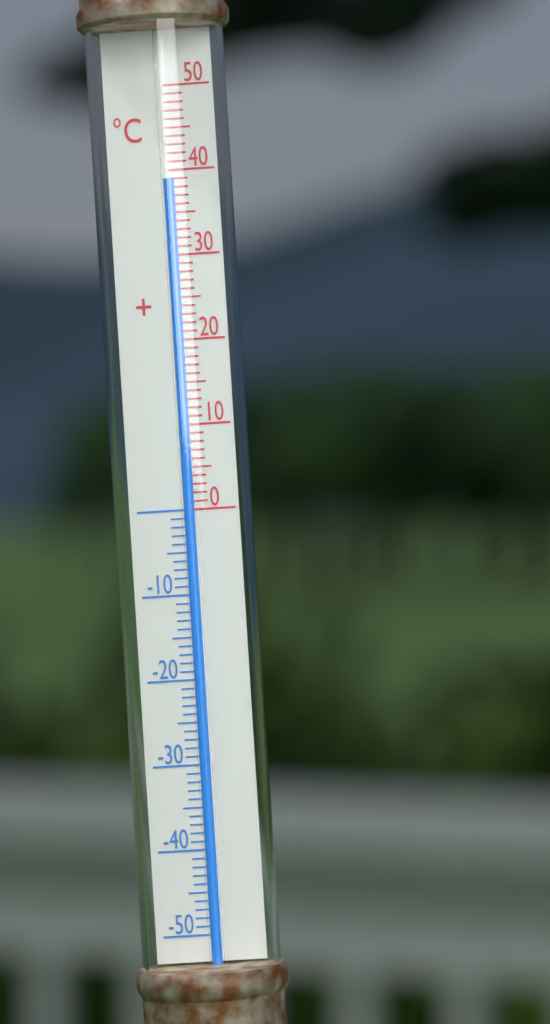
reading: 39 °C
